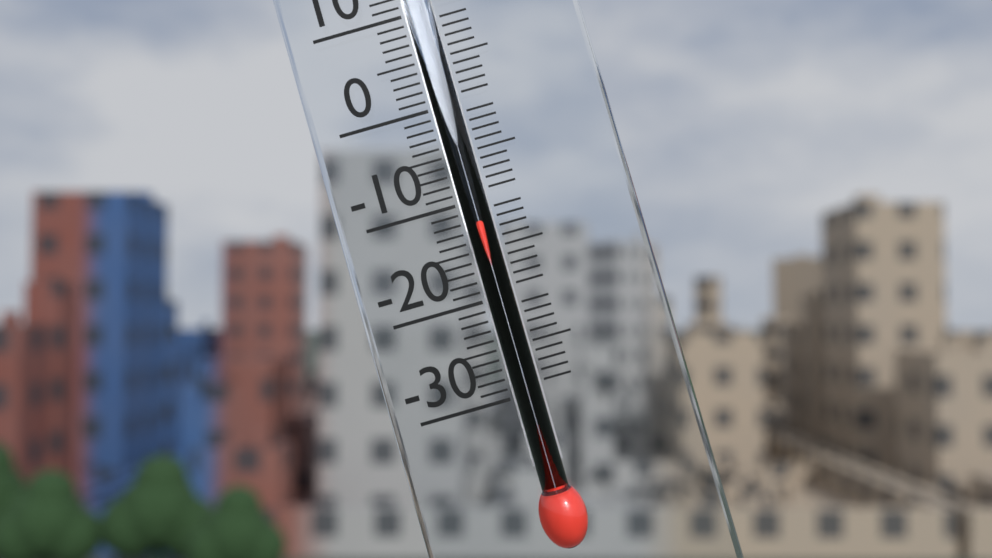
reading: -12 °C
